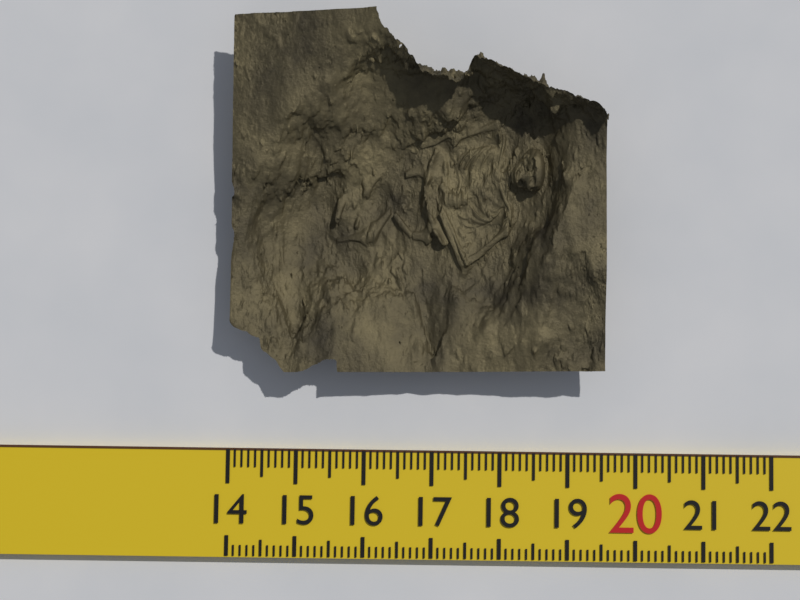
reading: 19.5 (no unit)
